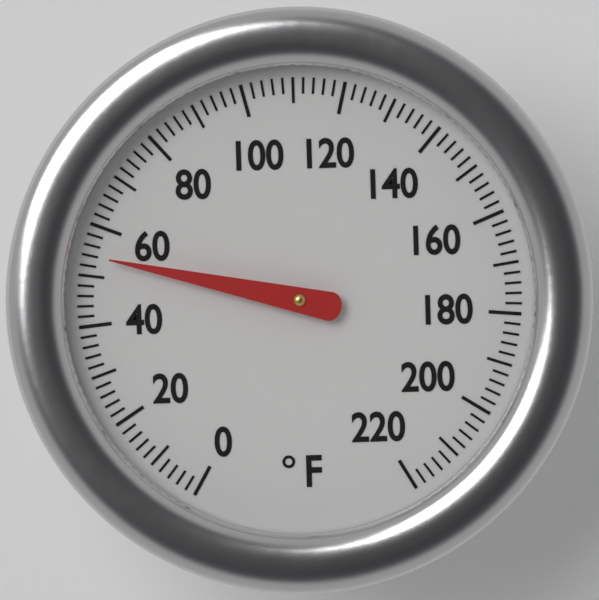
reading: 54 °F
